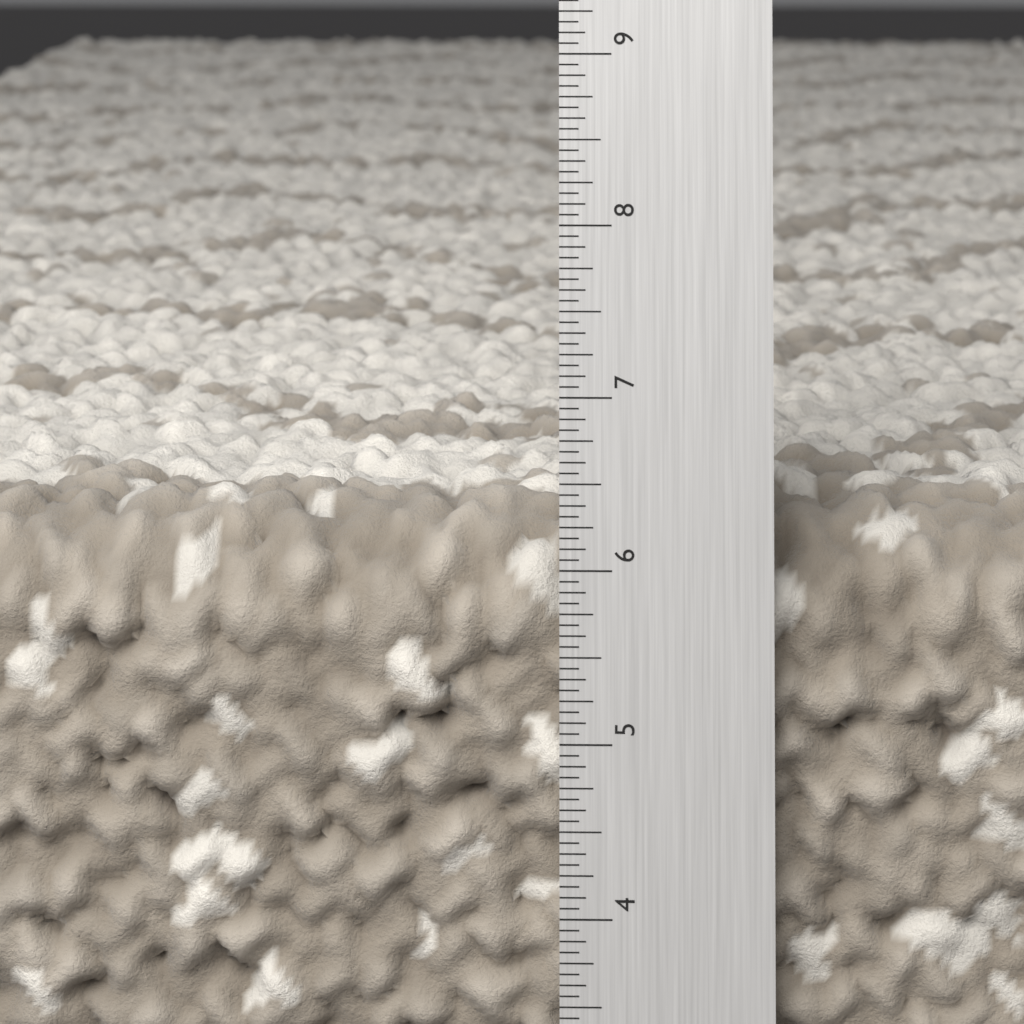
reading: 6.3125 in
